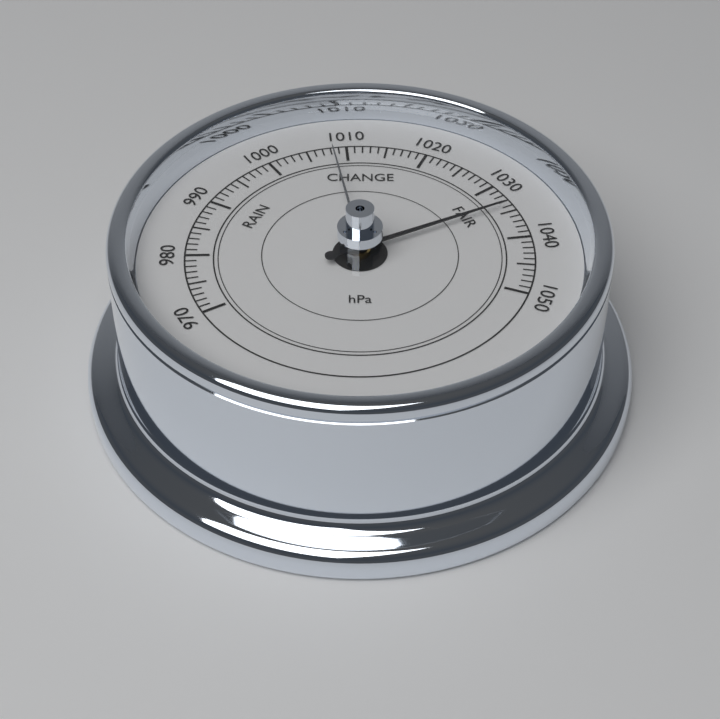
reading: 1034 hPa
